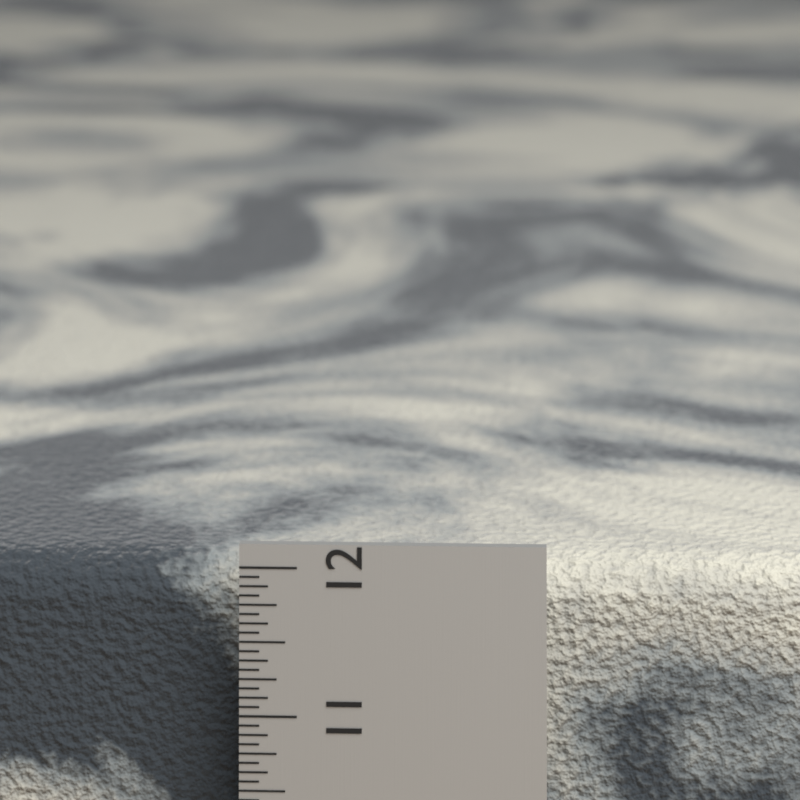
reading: 11.9375 in
